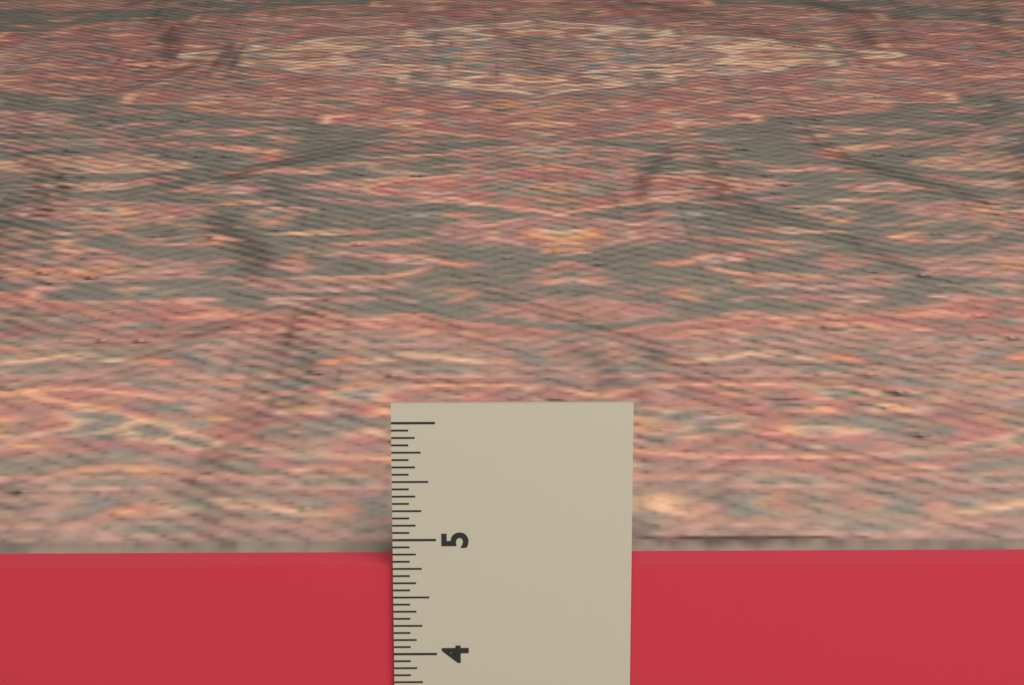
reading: 4.7500 in
